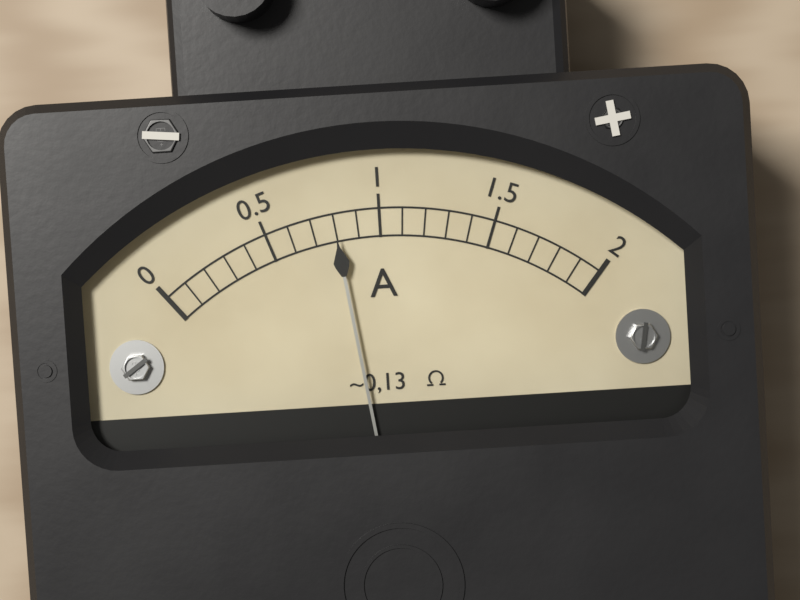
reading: 0.8 A
